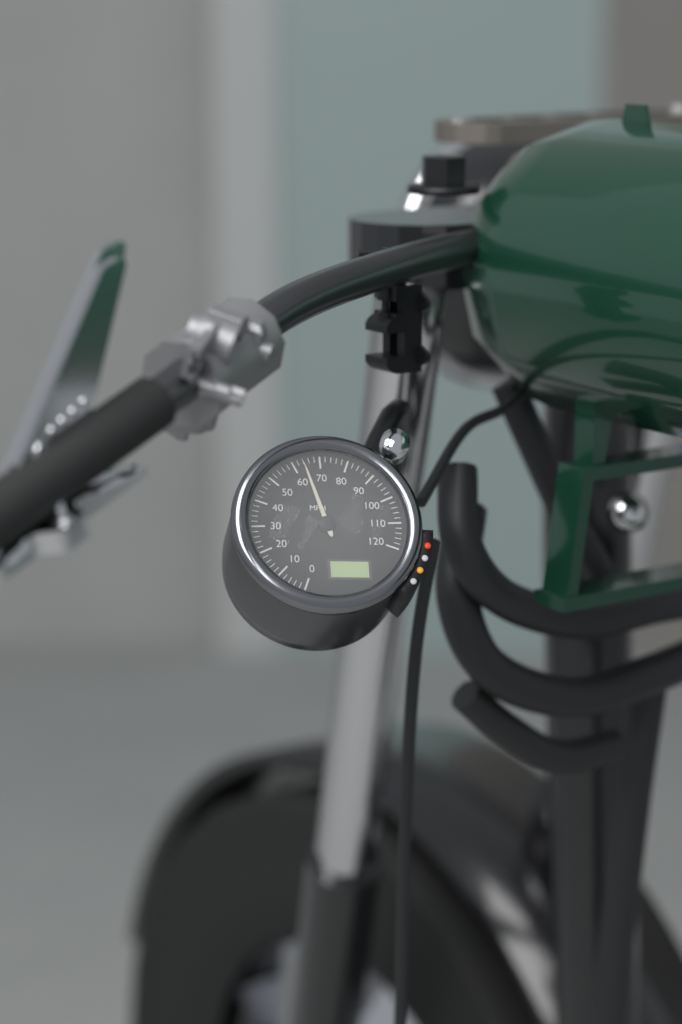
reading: 64 MPH
